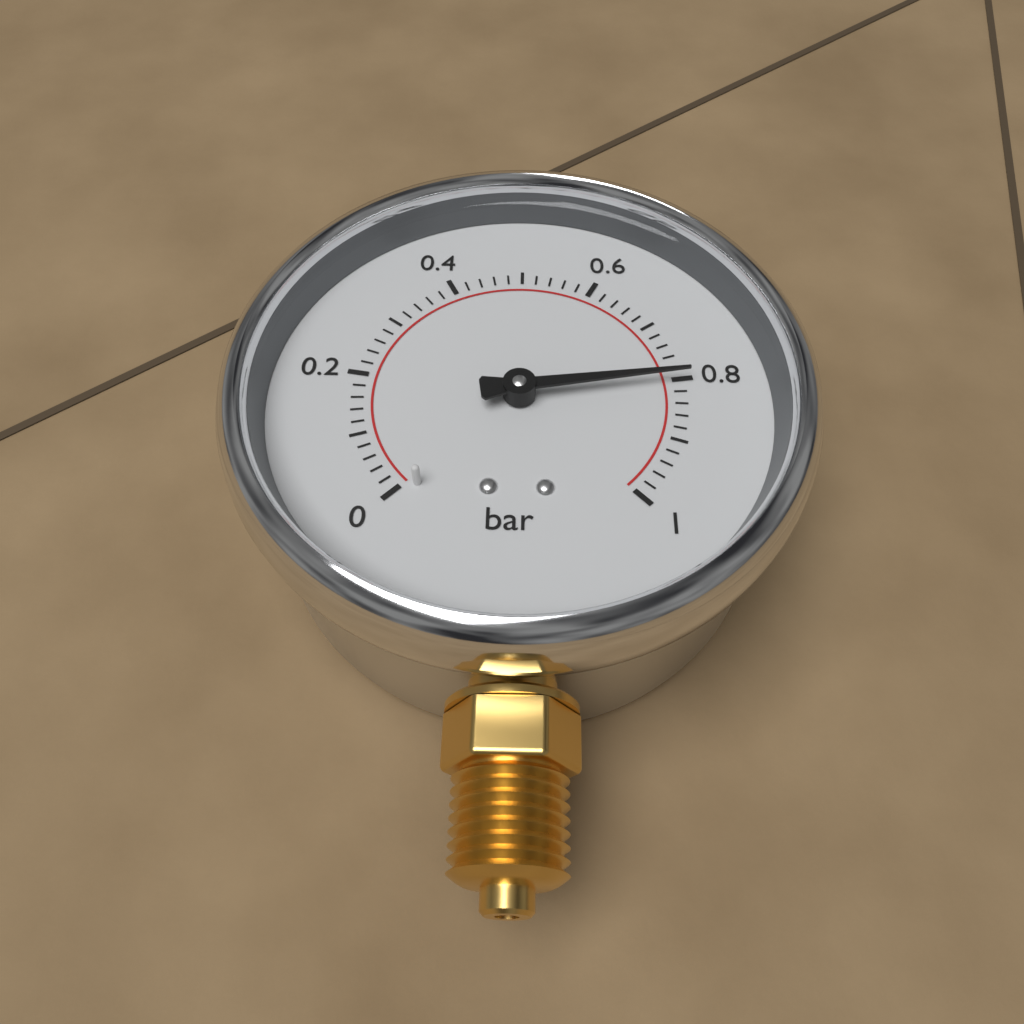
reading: 0.80 bar
